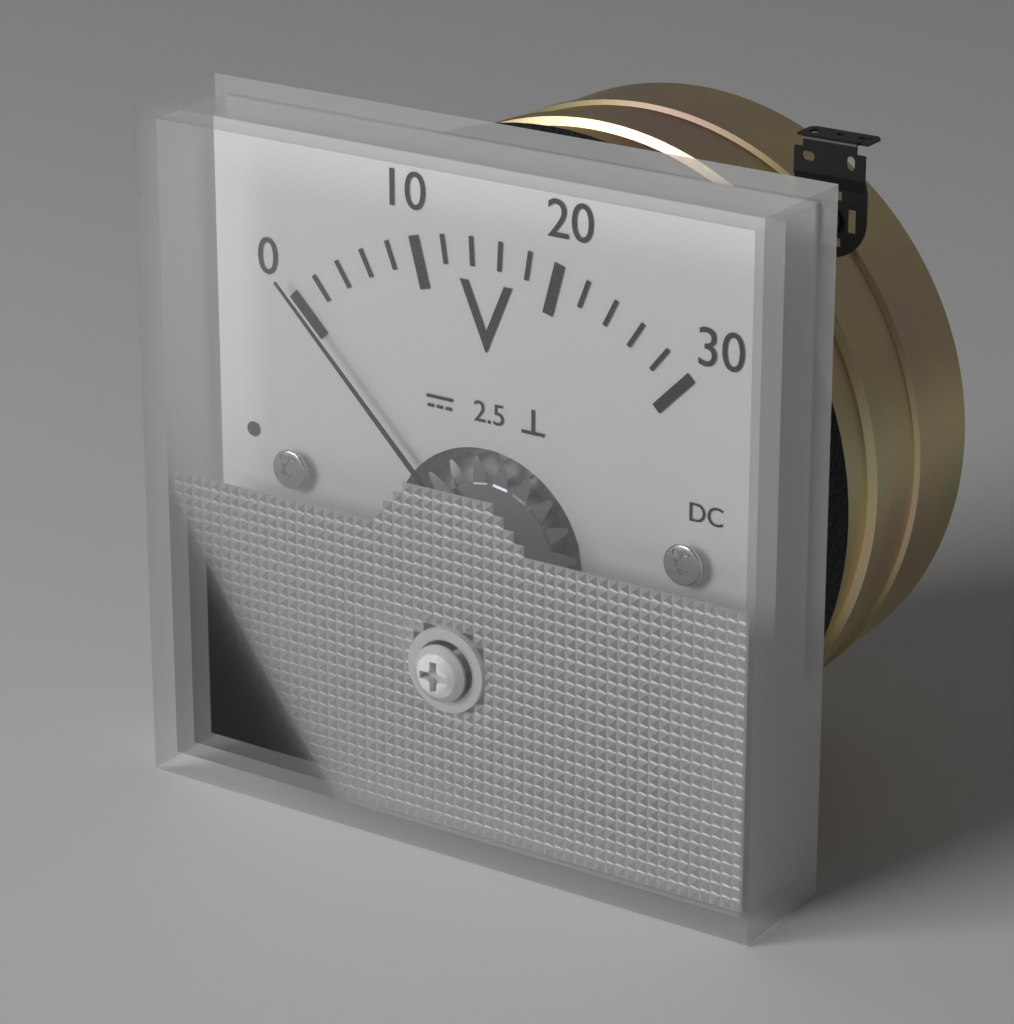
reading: 0 V
